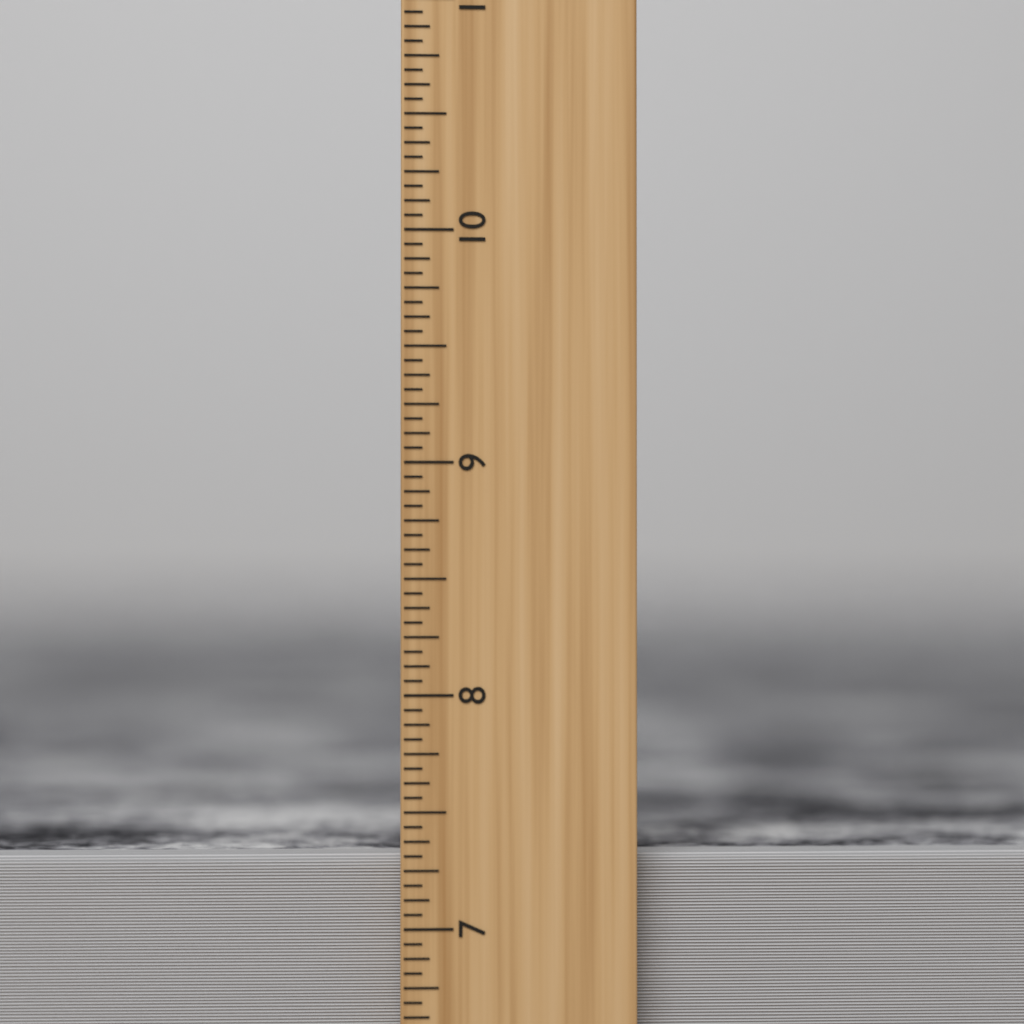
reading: 7.3125 inch
